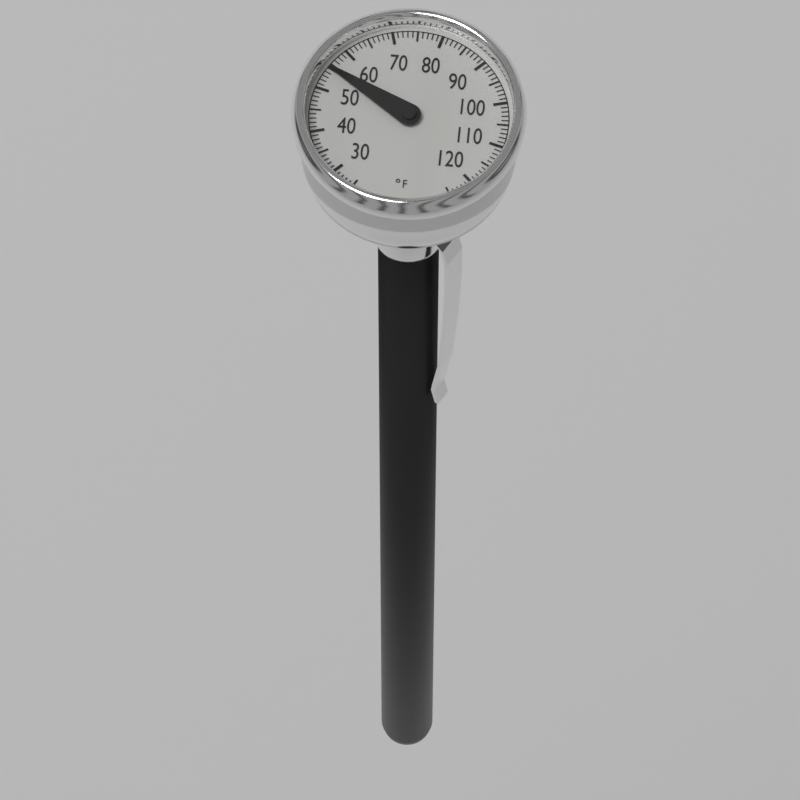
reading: 55 °F
